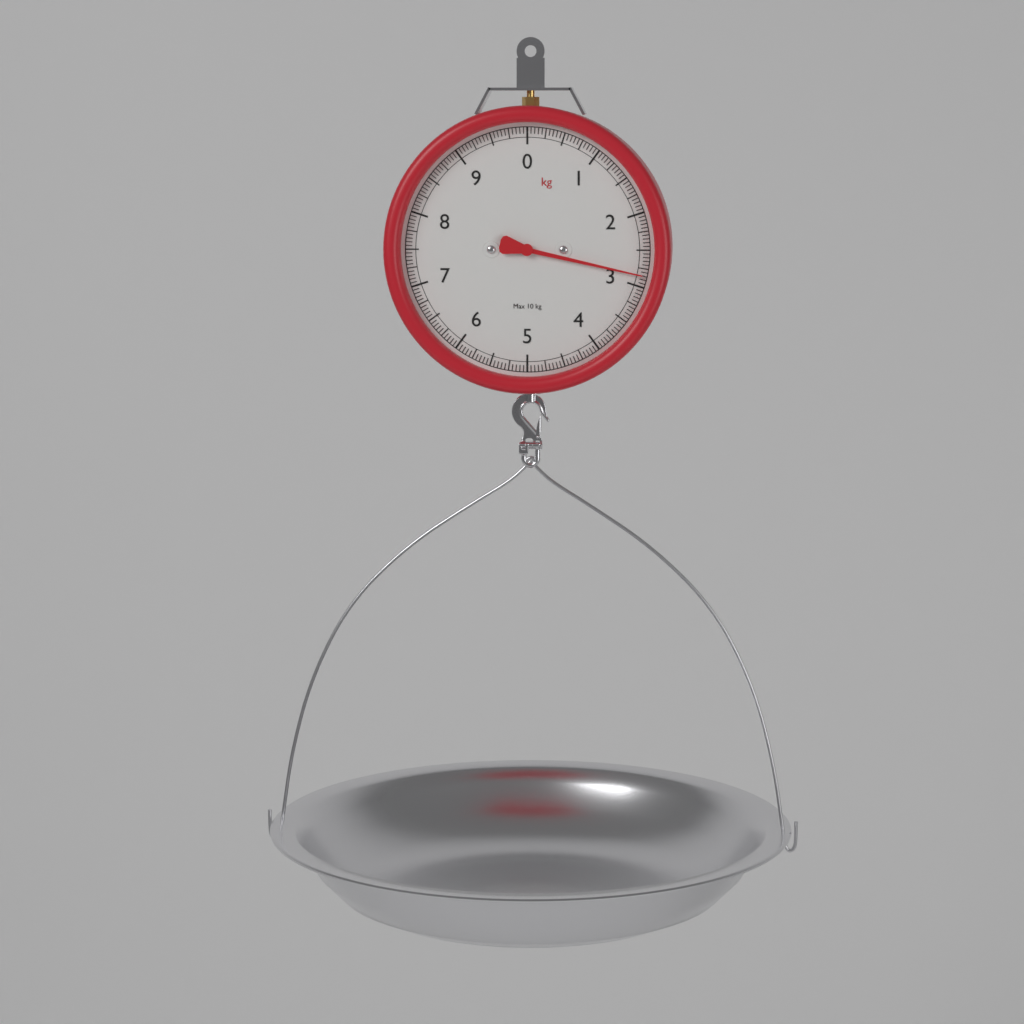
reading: 2.85 kg
